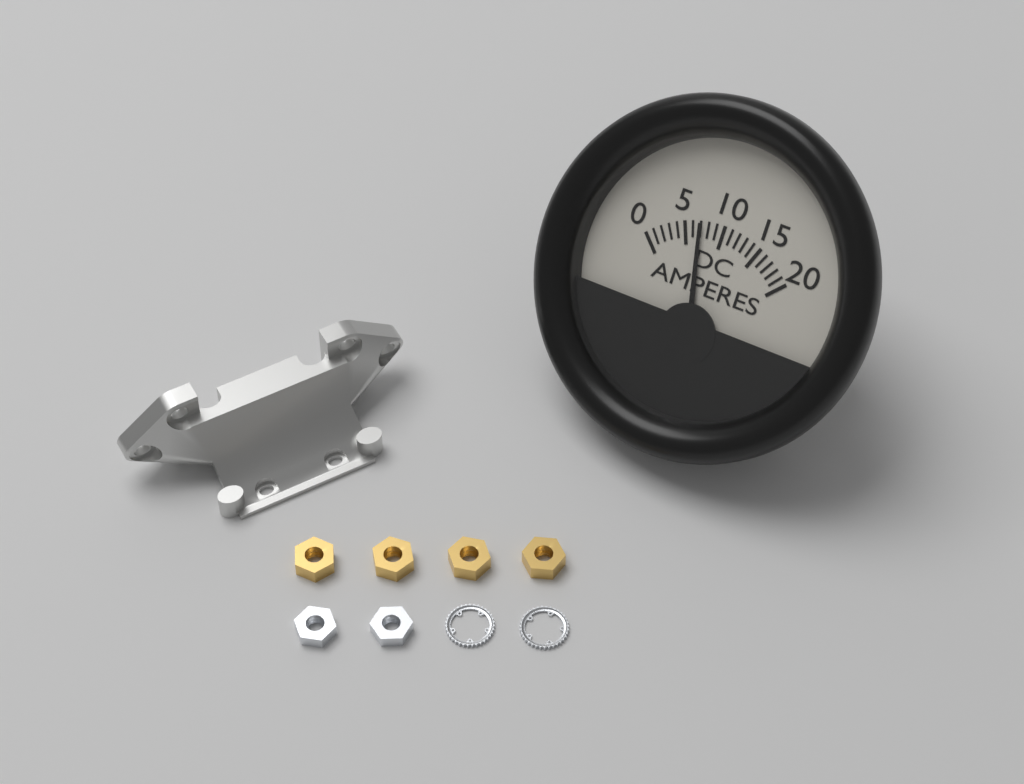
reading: 7 A
